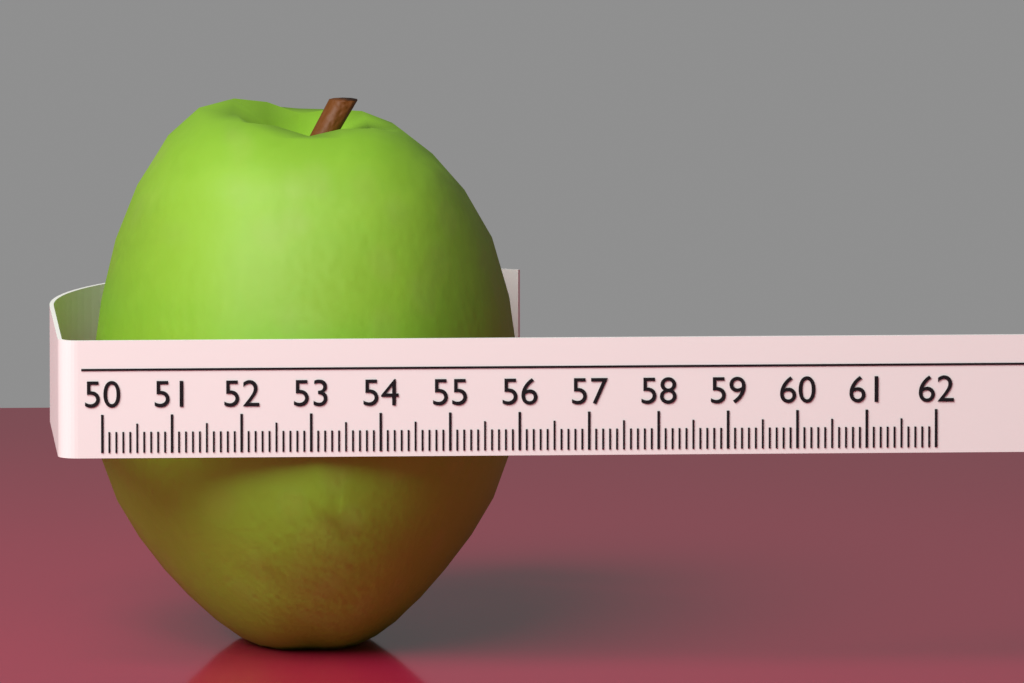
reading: 56.2 (no unit)
